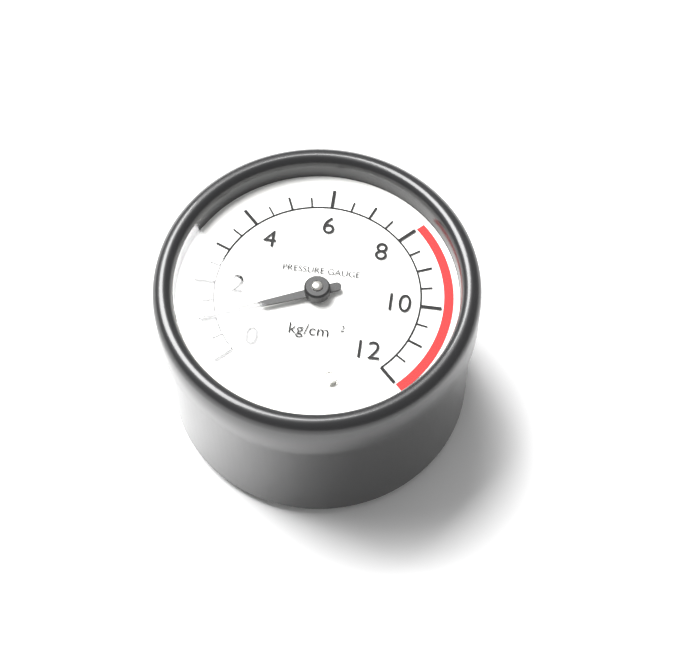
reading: 1.0 kg/cm²
